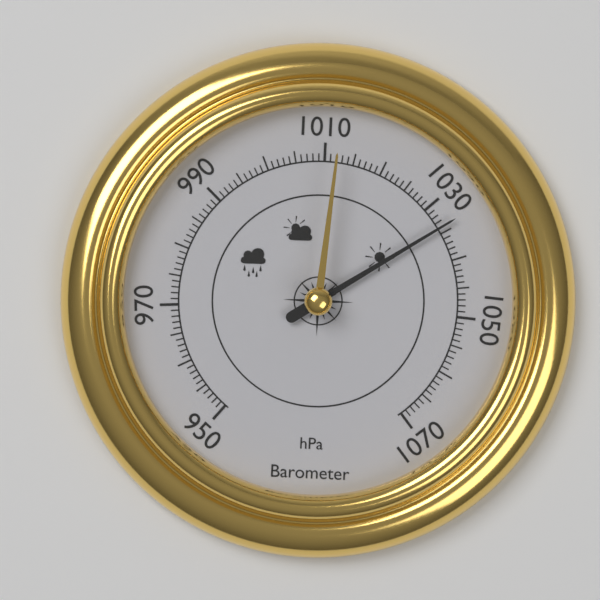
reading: 1034 hPa
